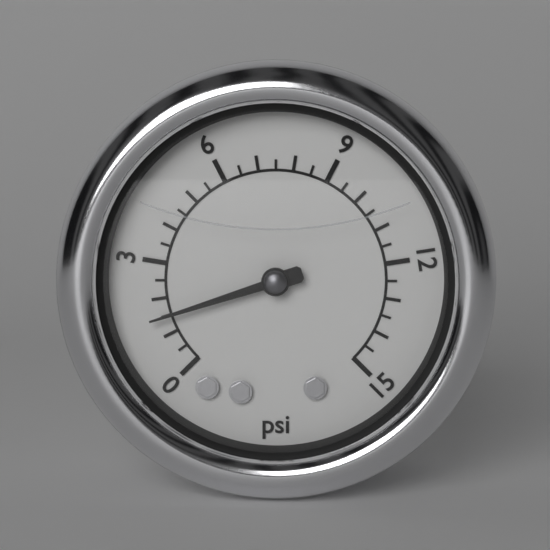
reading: 1.5 psi
